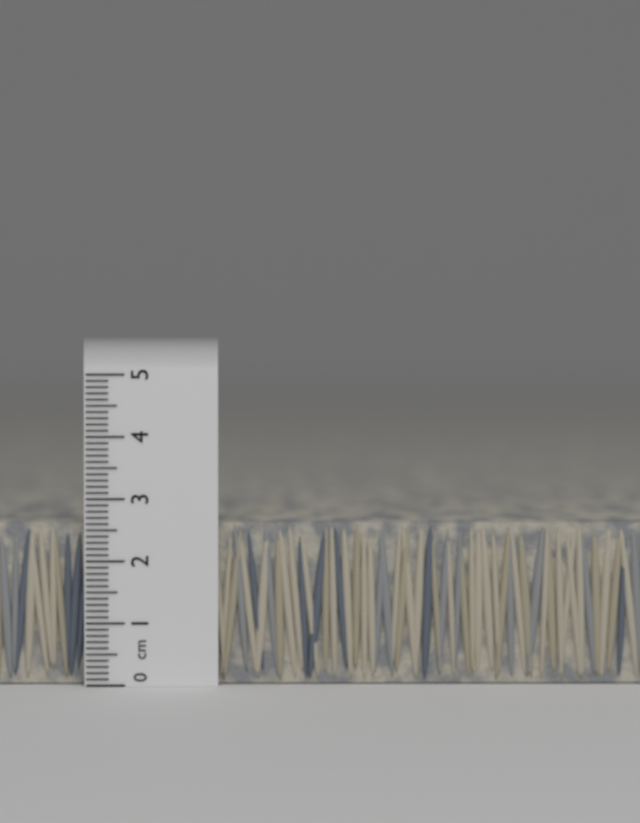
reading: 2.6 cm
